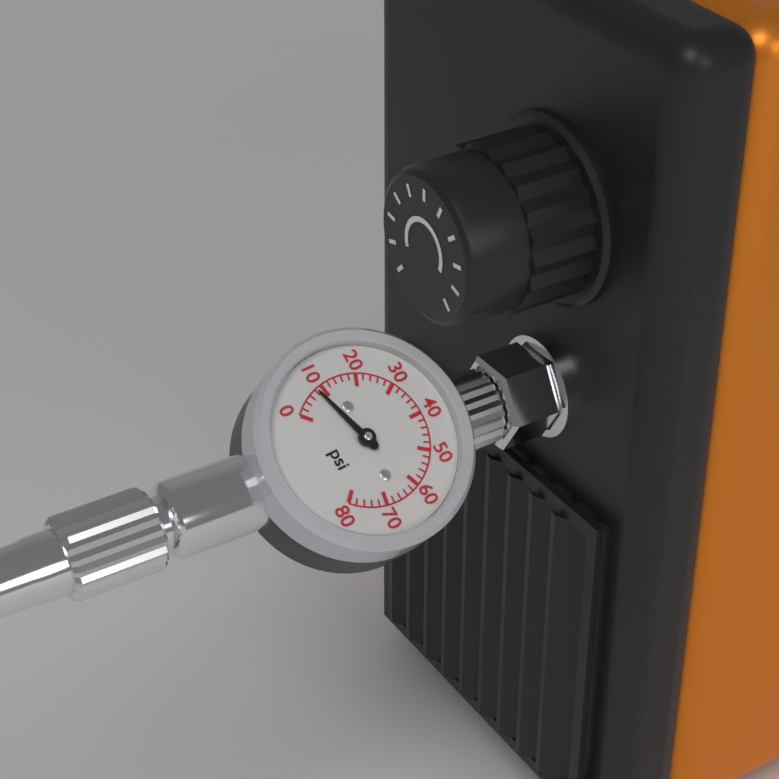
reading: 8 psi
